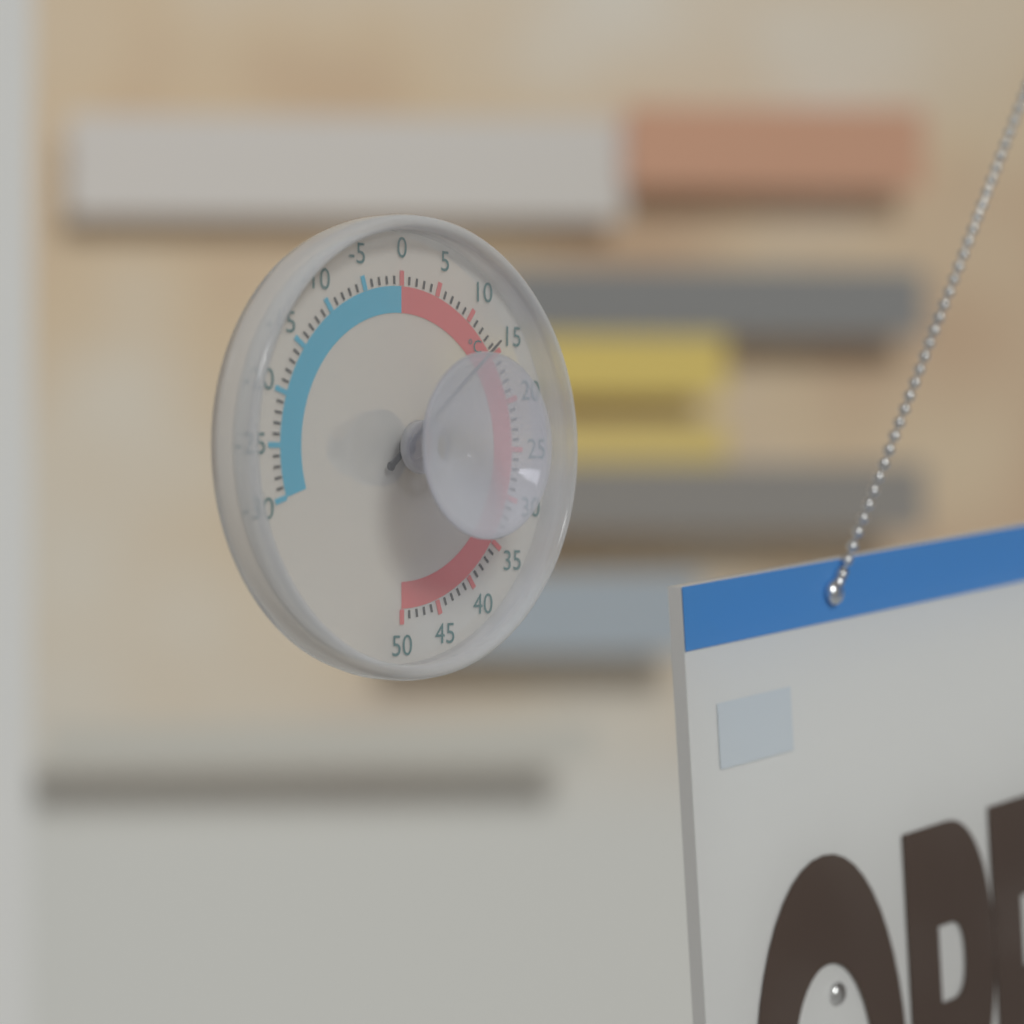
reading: 14 °C
